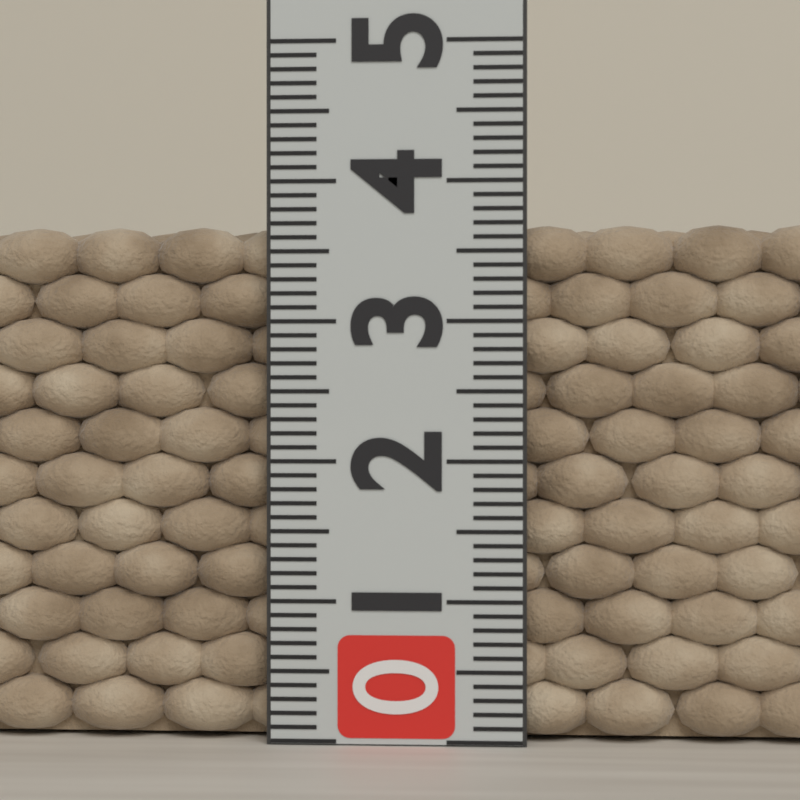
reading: 3.7 (no unit)
